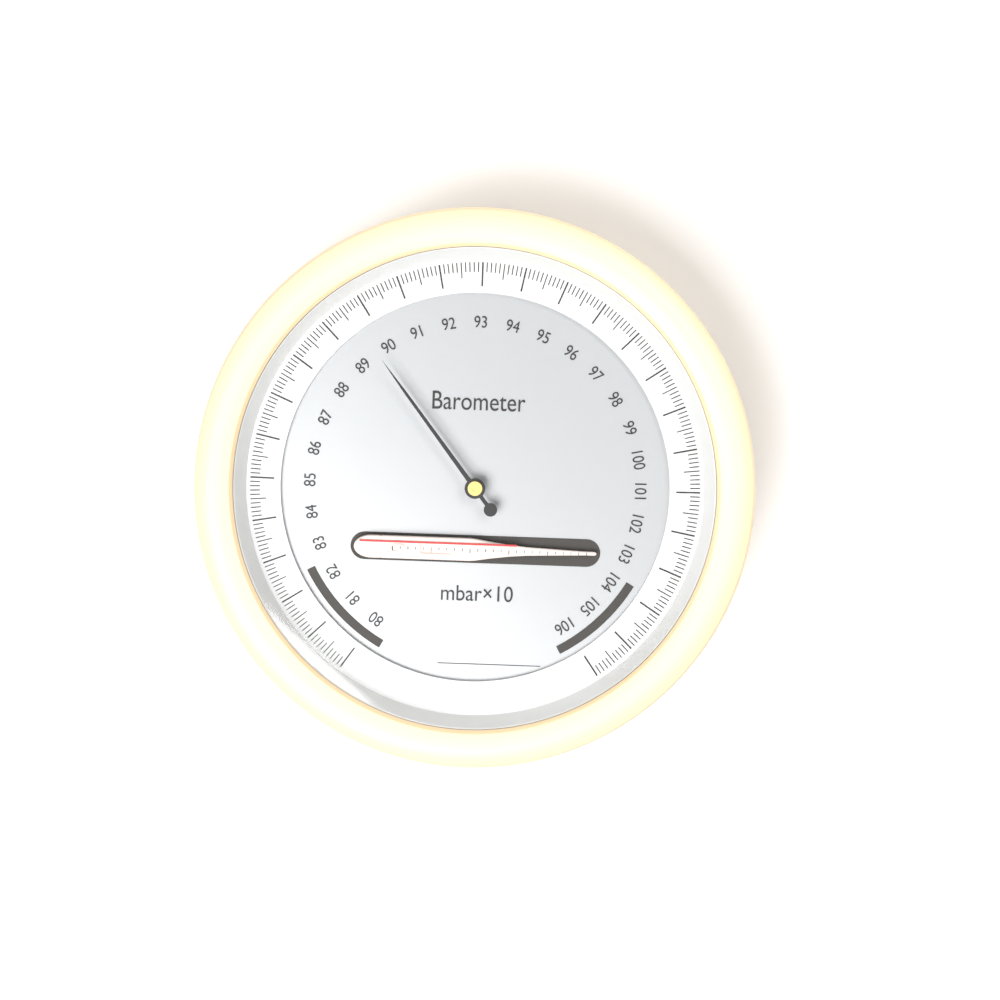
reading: 89.6 mbar×10
